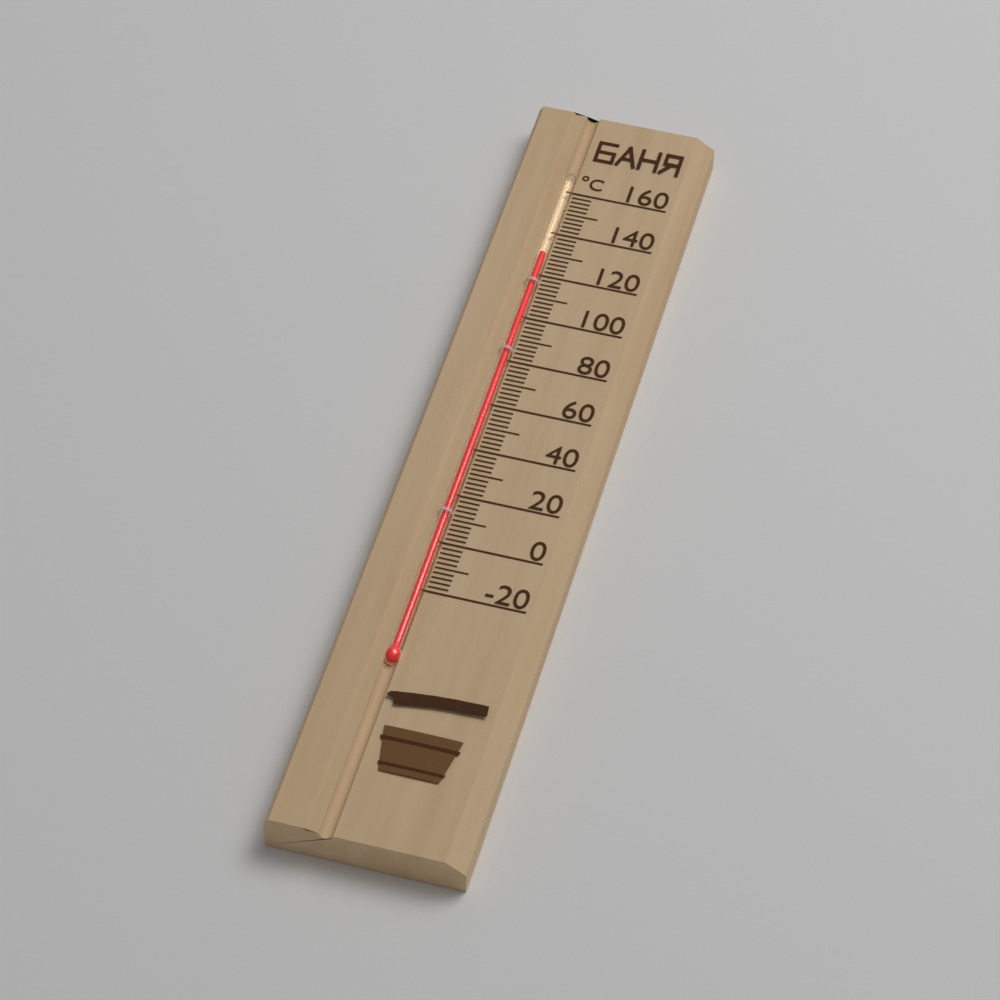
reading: 130 °C
